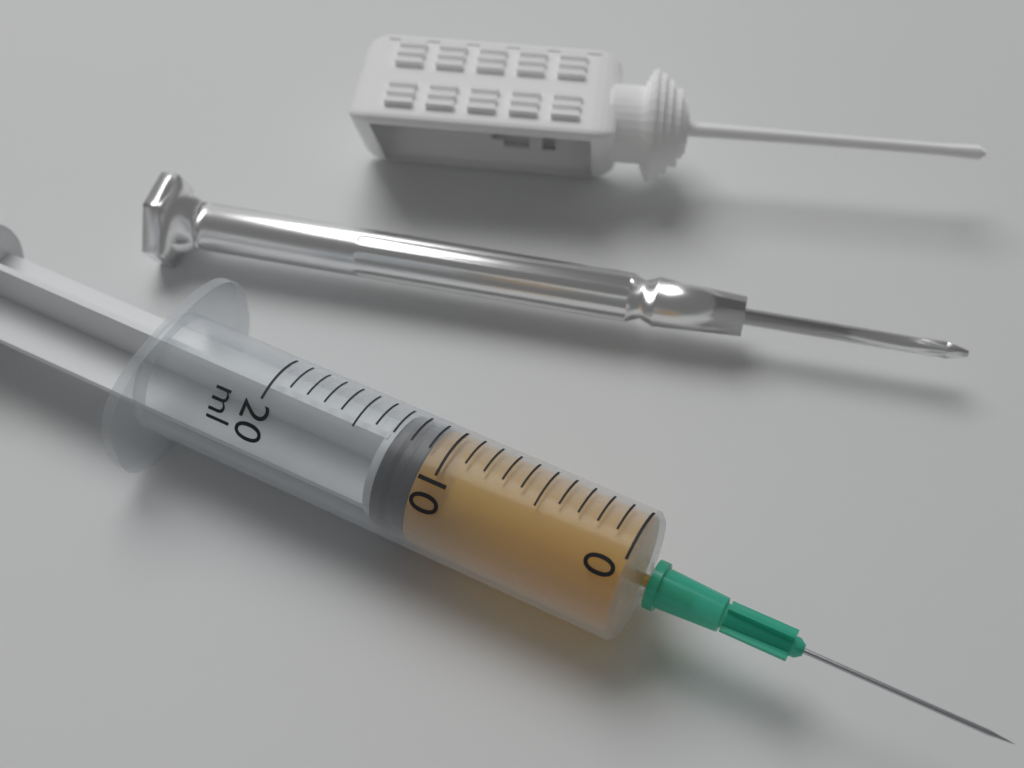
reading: 11 ml
